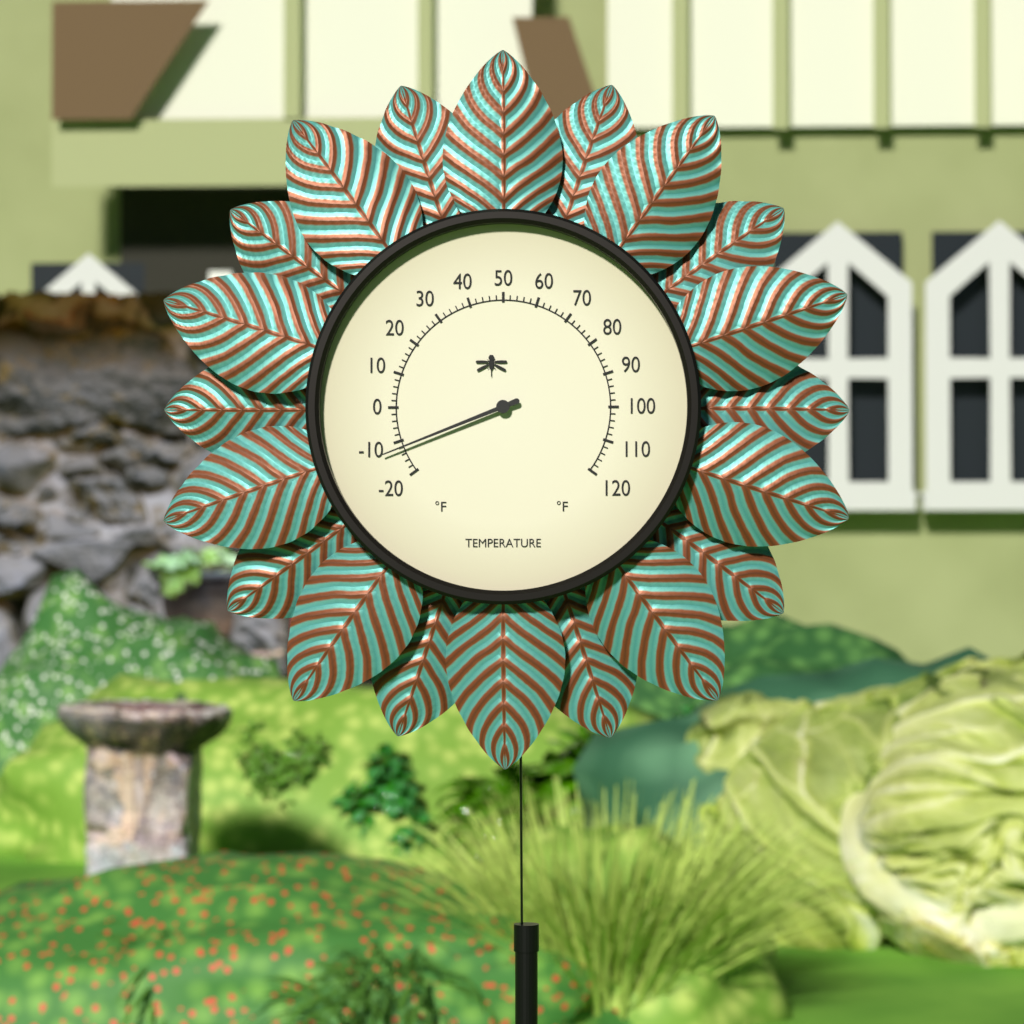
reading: -12 °F
